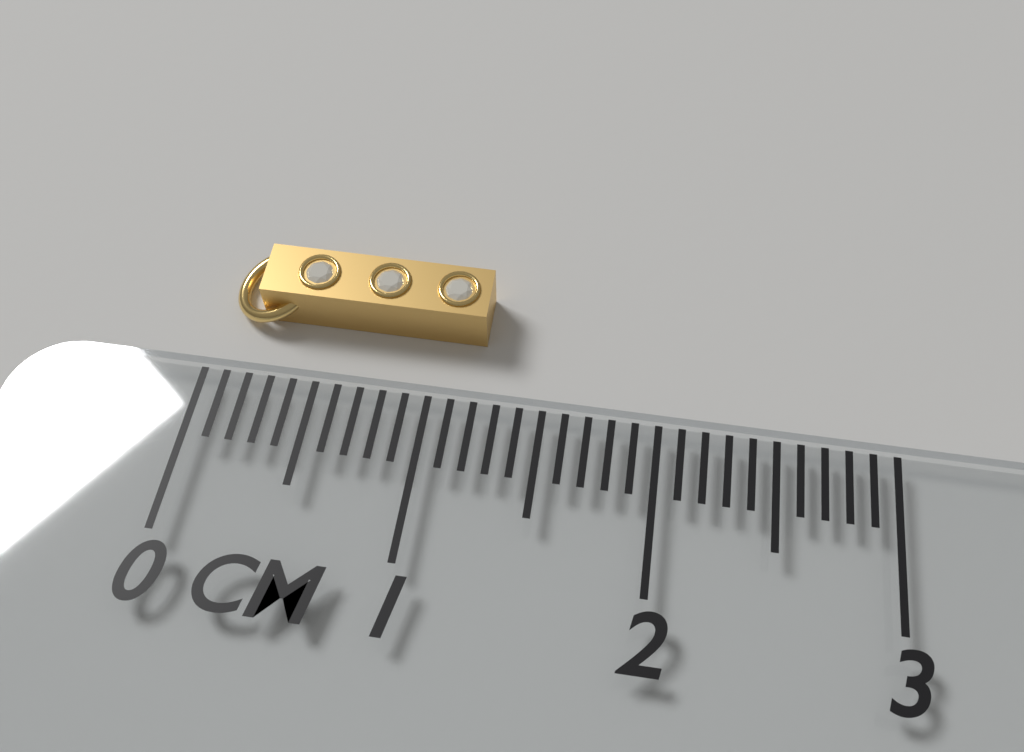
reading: 1.2 cm
